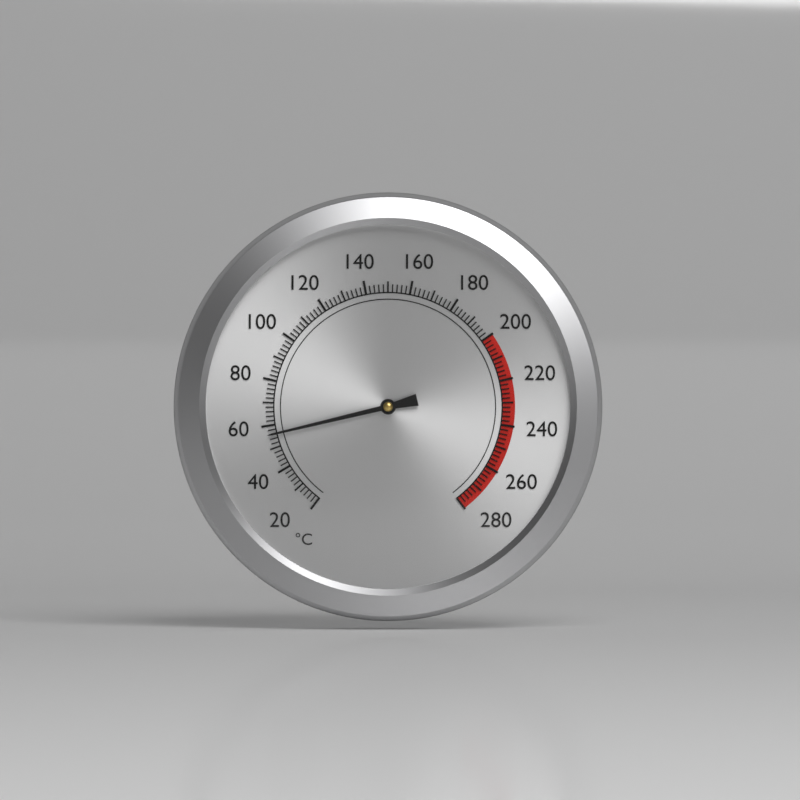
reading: 56 °C
